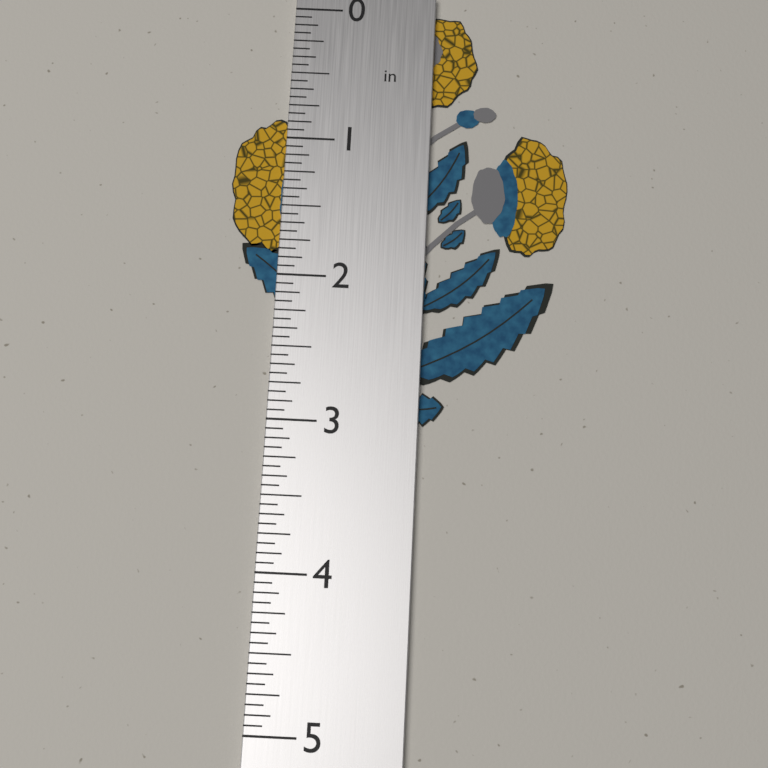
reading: 3.0000 in
